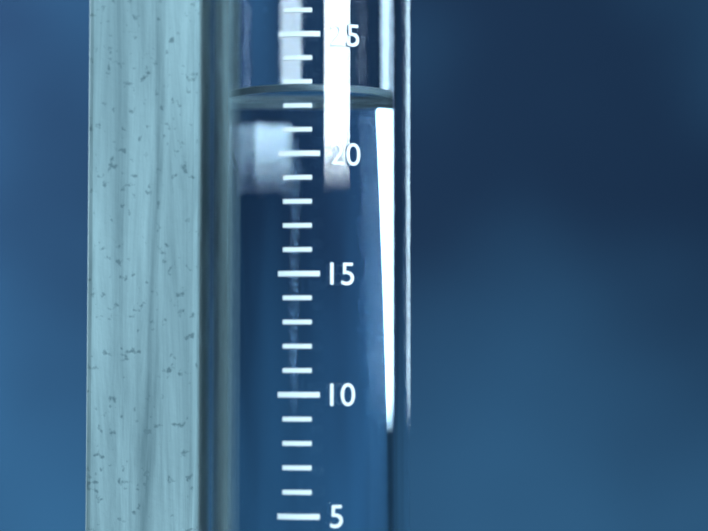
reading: 23 mm
